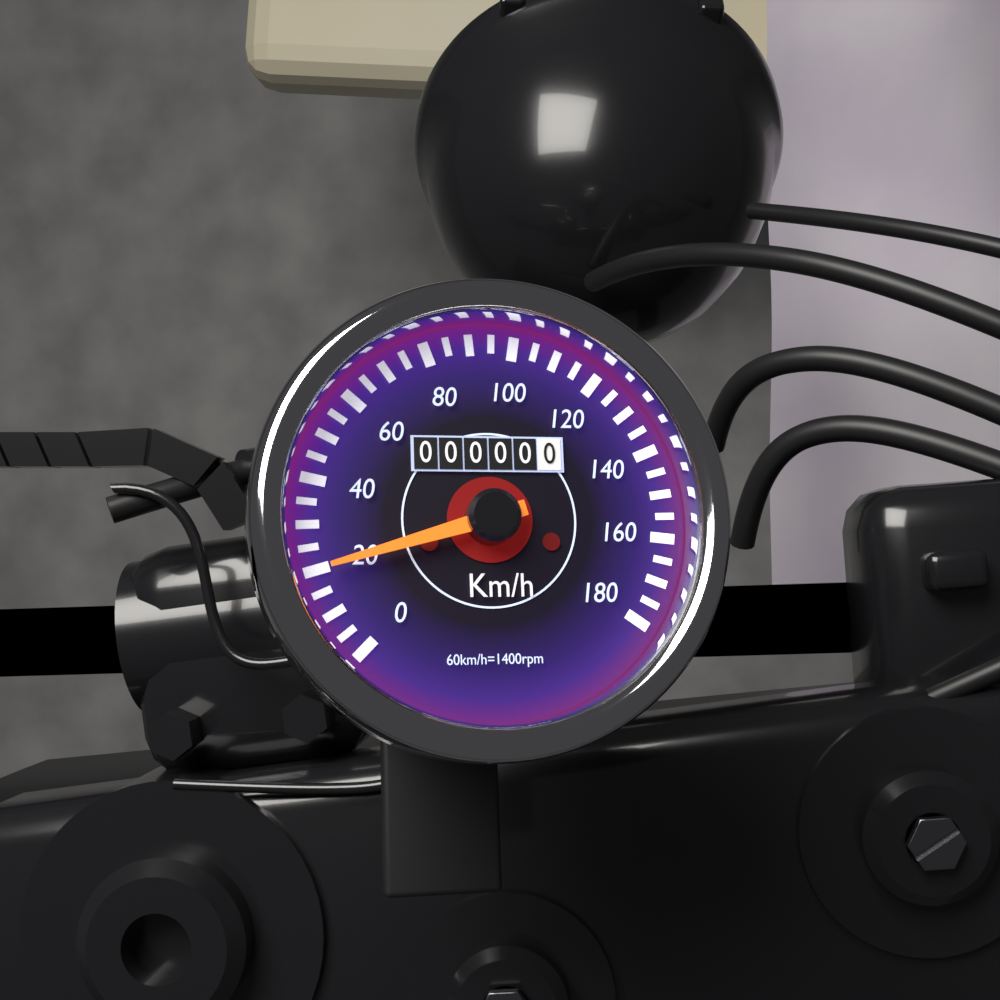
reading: 20 km/h
